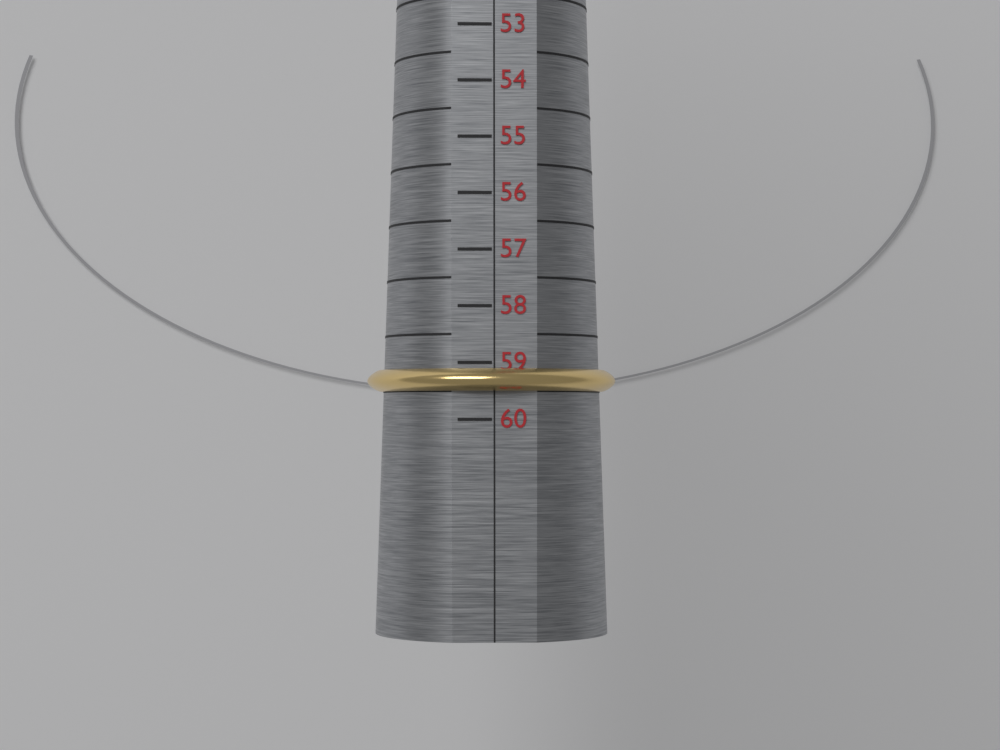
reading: 59.5 (no unit)
